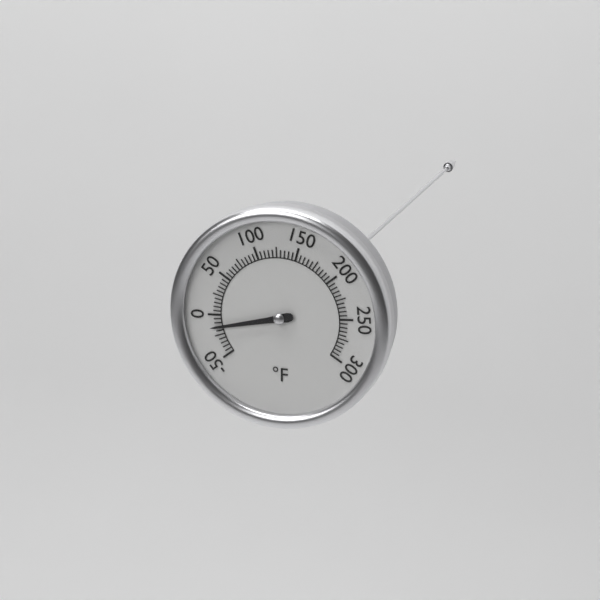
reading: -15 °F
